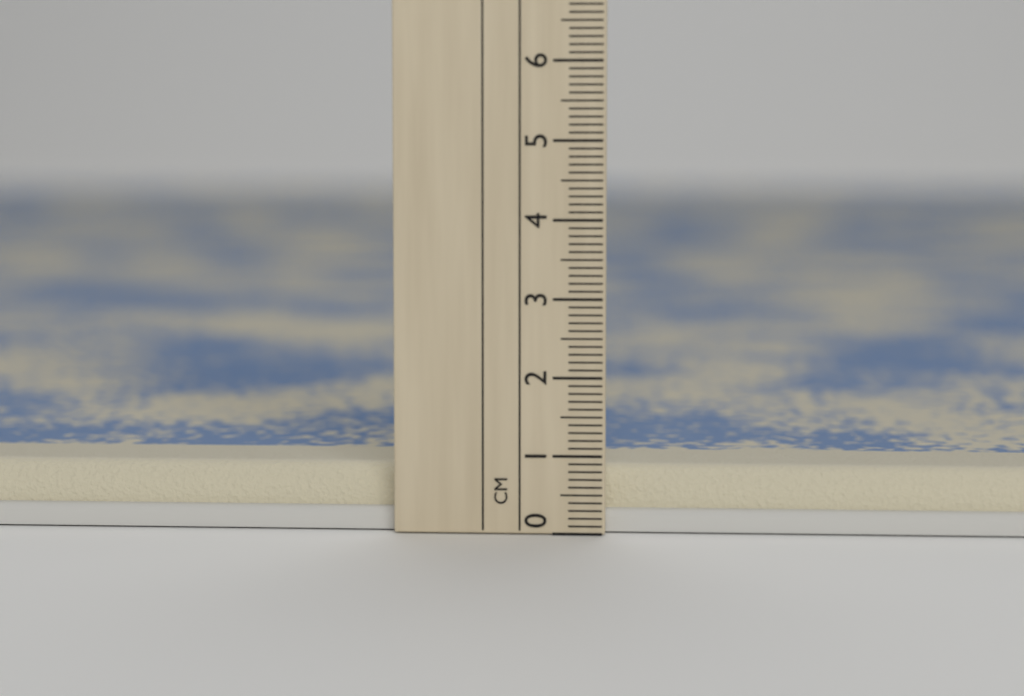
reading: 0.8 cm
